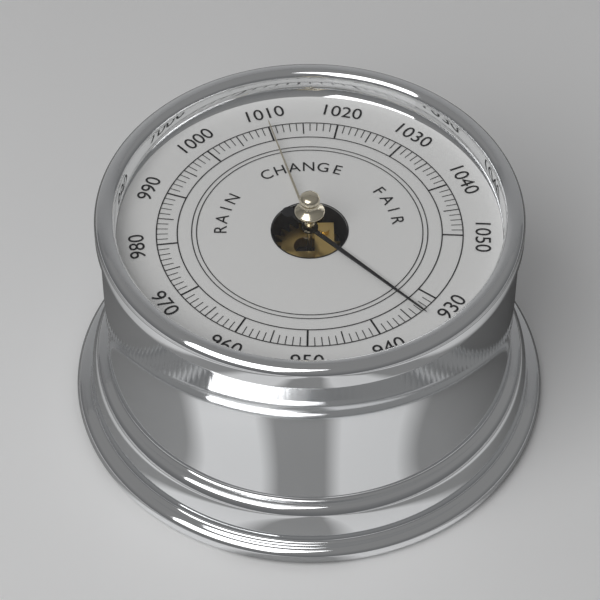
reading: 933 (no unit)
